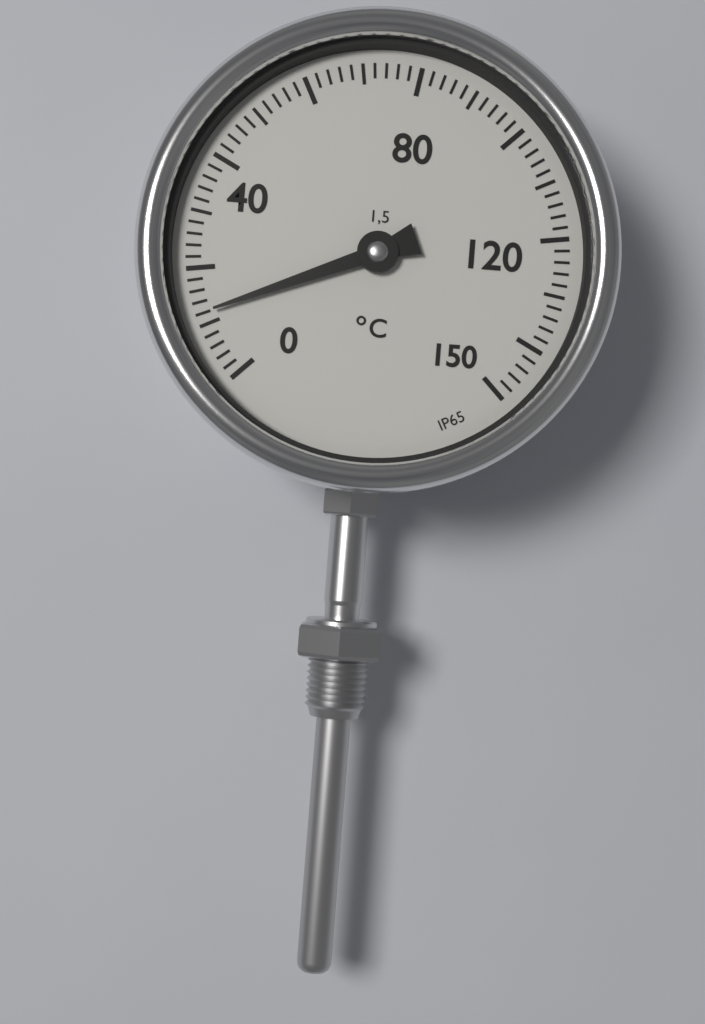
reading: 12 °C
